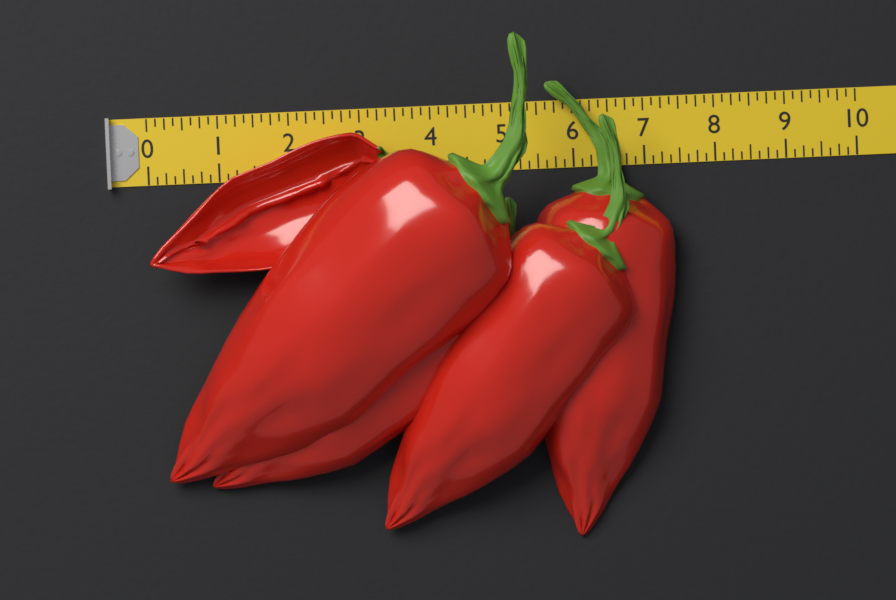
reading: 7.375 (no unit)
